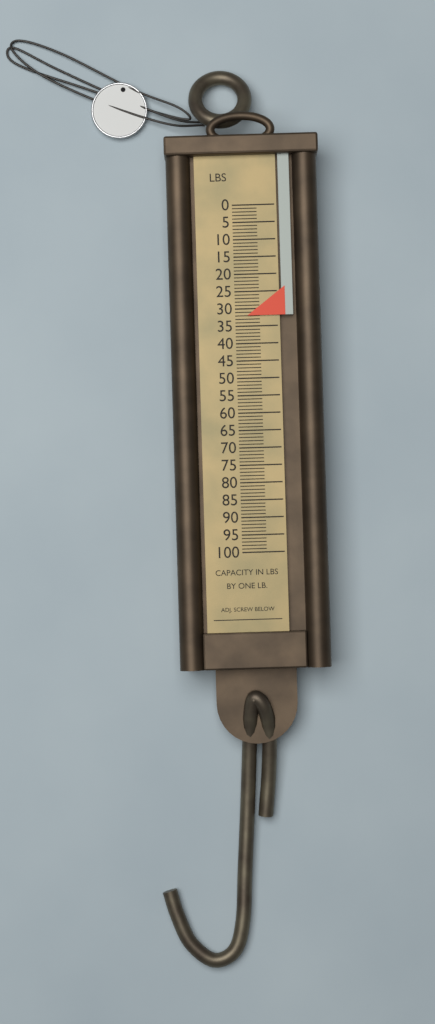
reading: 32 lb
